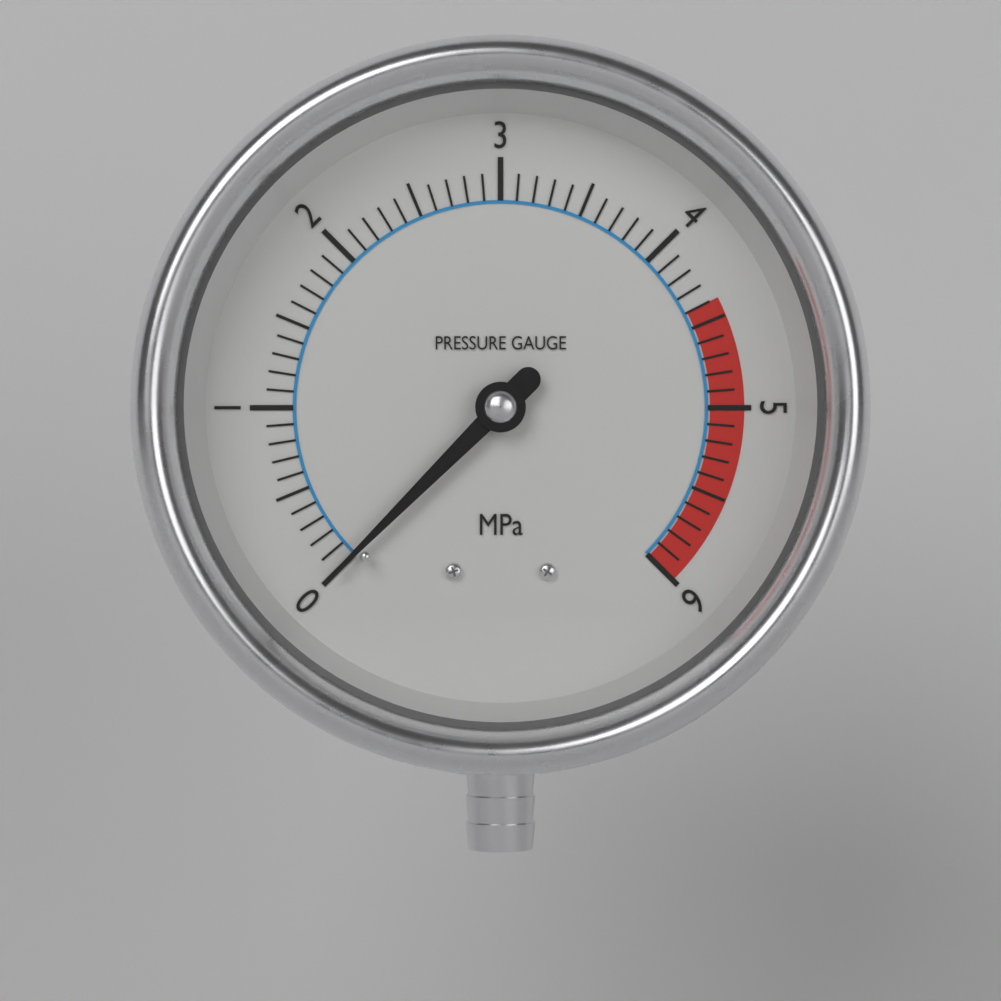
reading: 0.0 MPa
